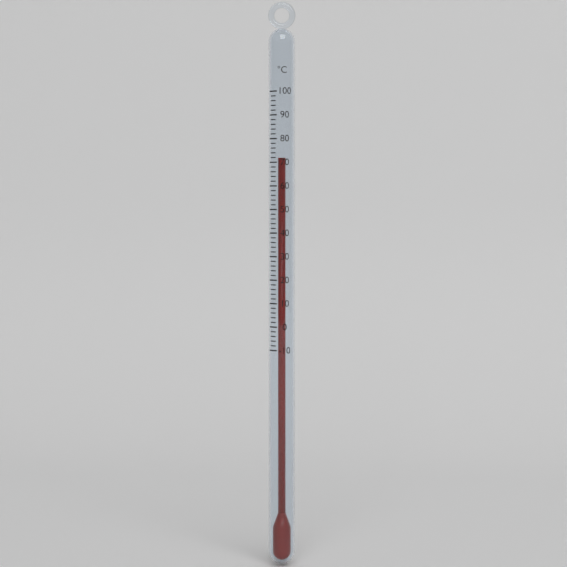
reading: 72 °C
